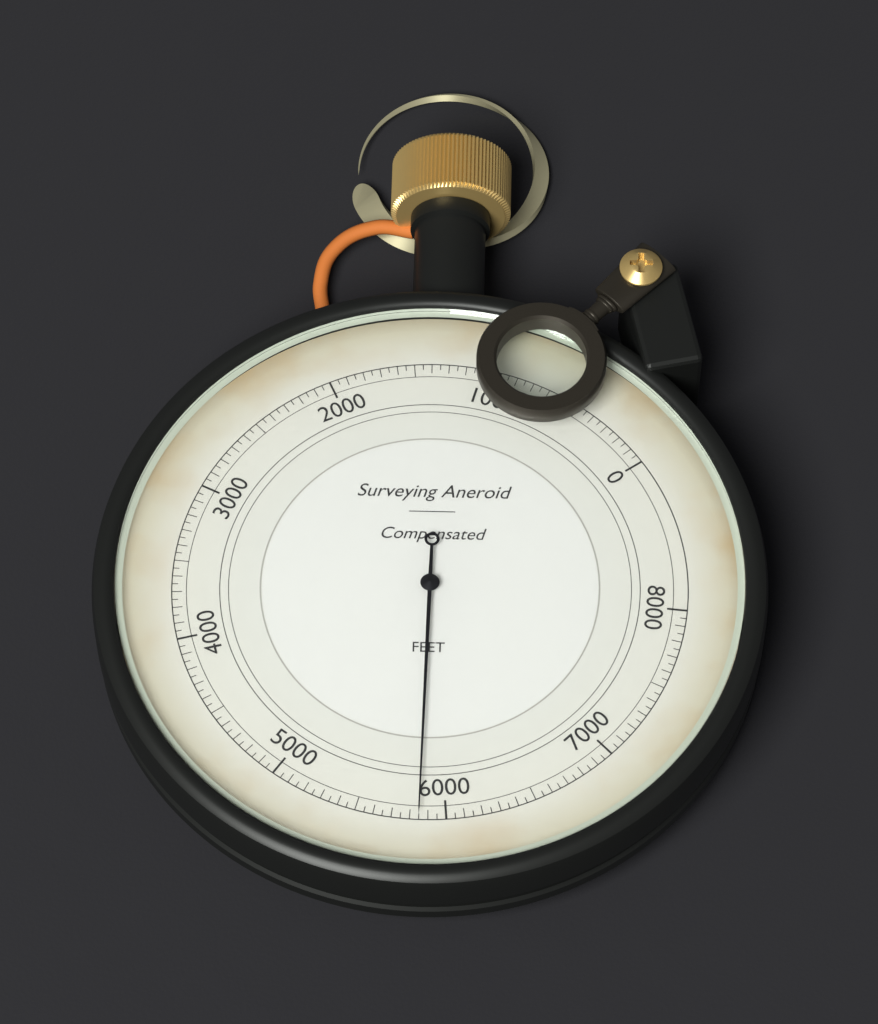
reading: 5850 ft
